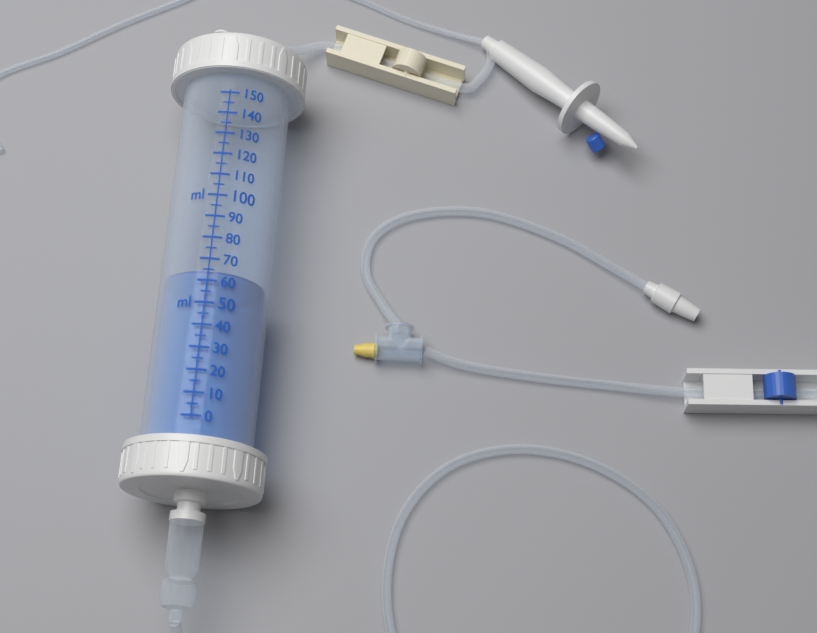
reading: 65 ml
